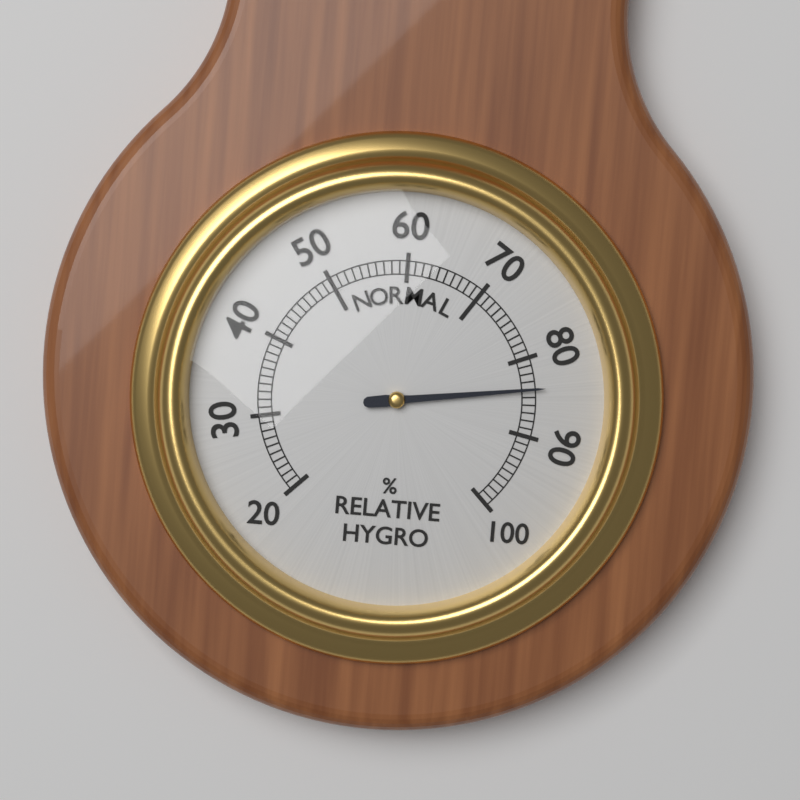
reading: 84 %
